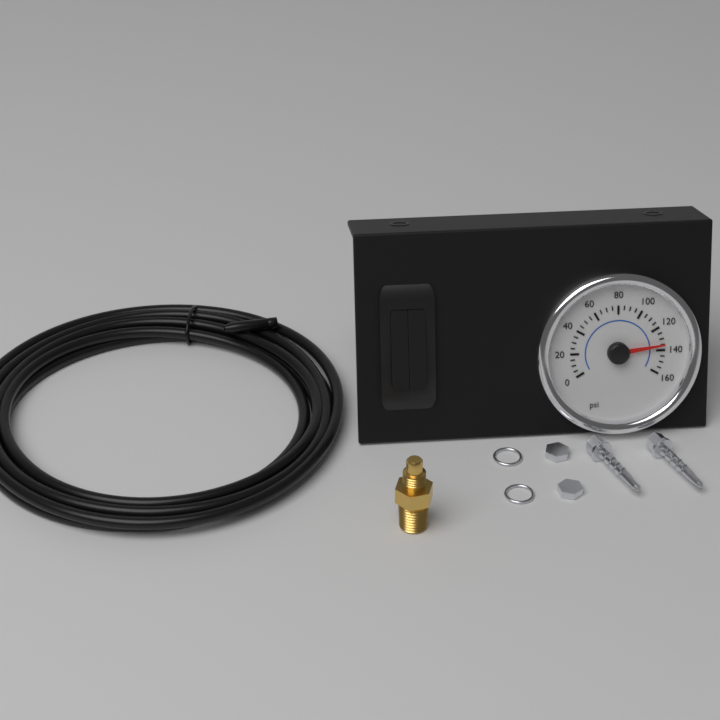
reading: 135 psi
